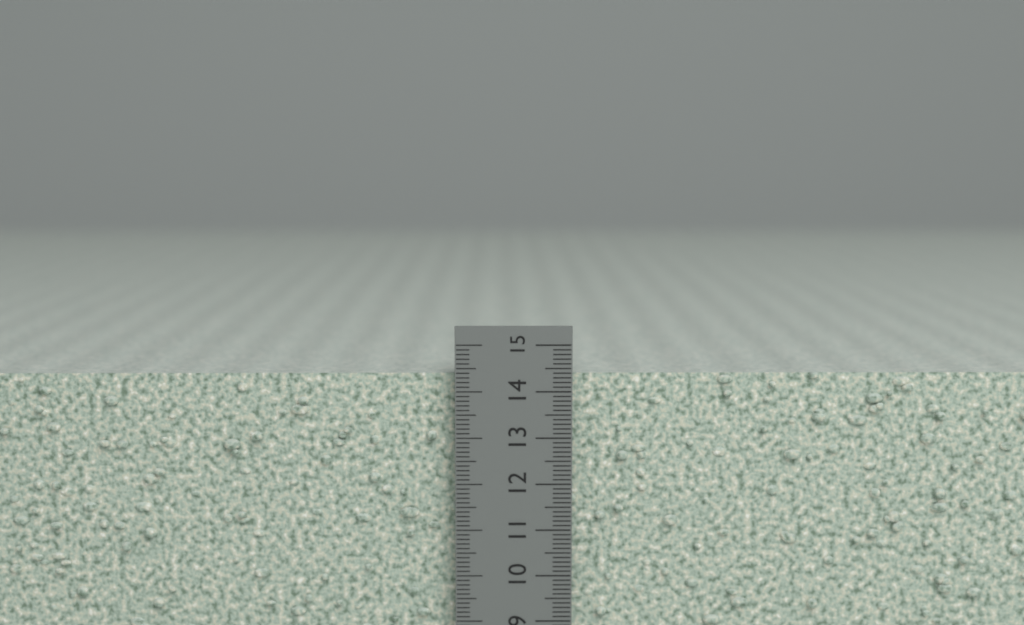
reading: 14.4 cm
